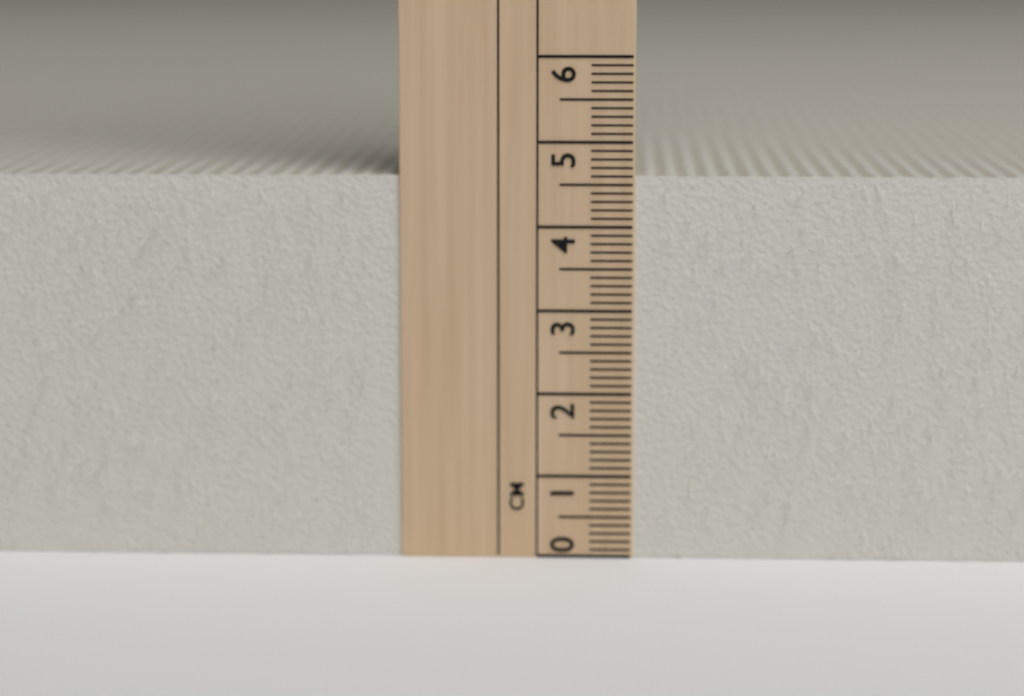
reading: 4.6 cm
